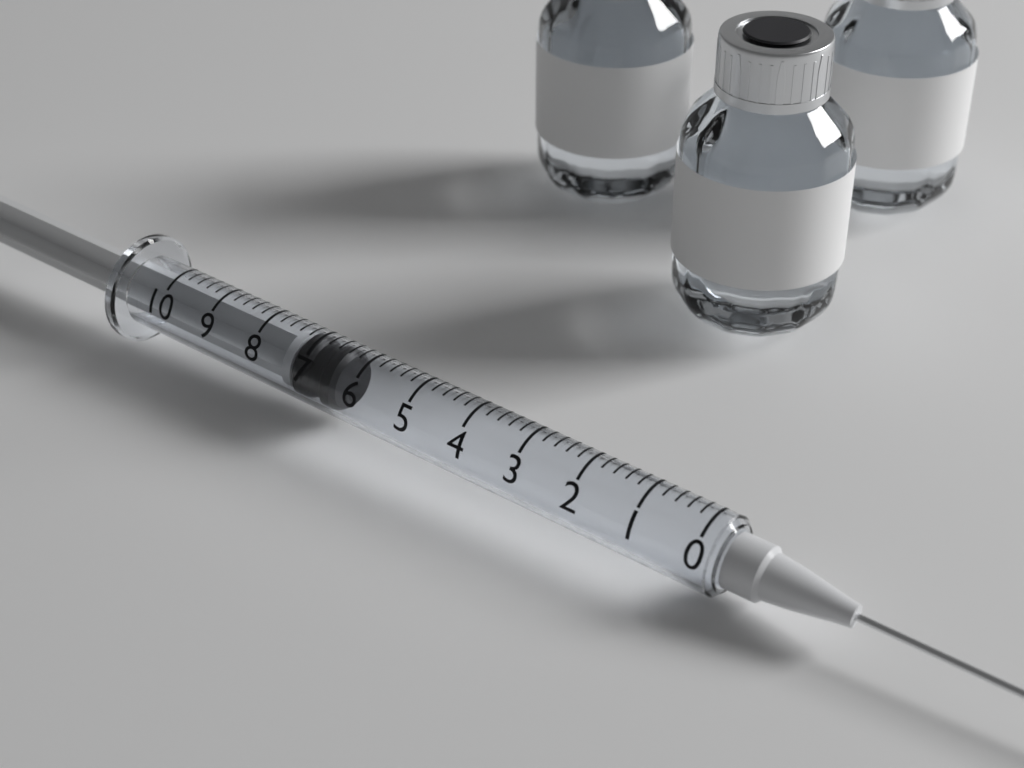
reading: 6.4 (no unit)
